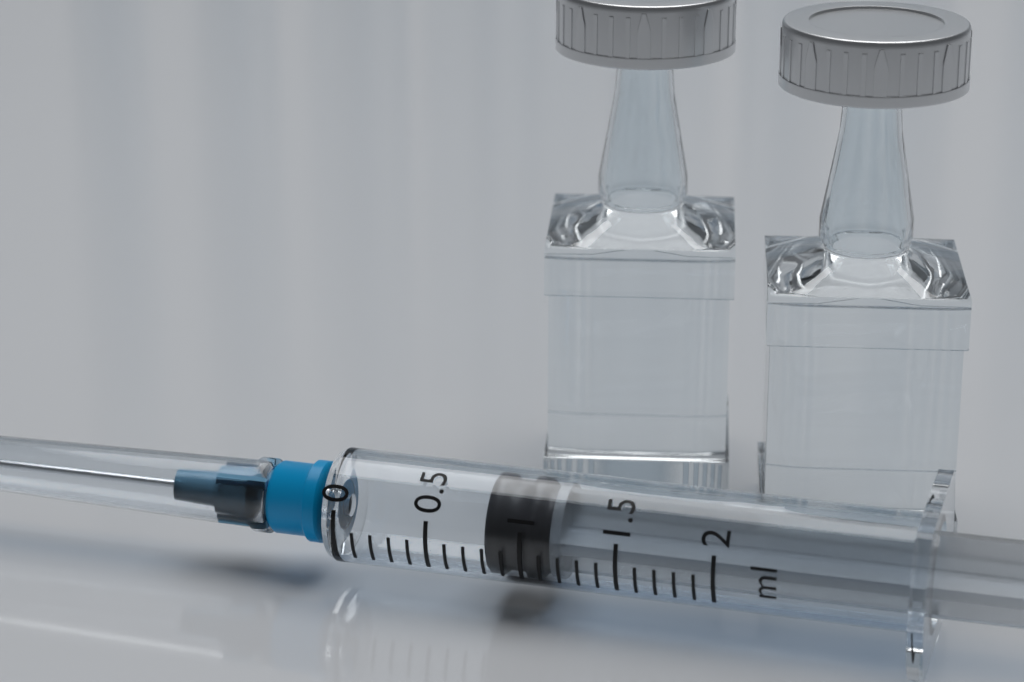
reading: 0.8 ml
